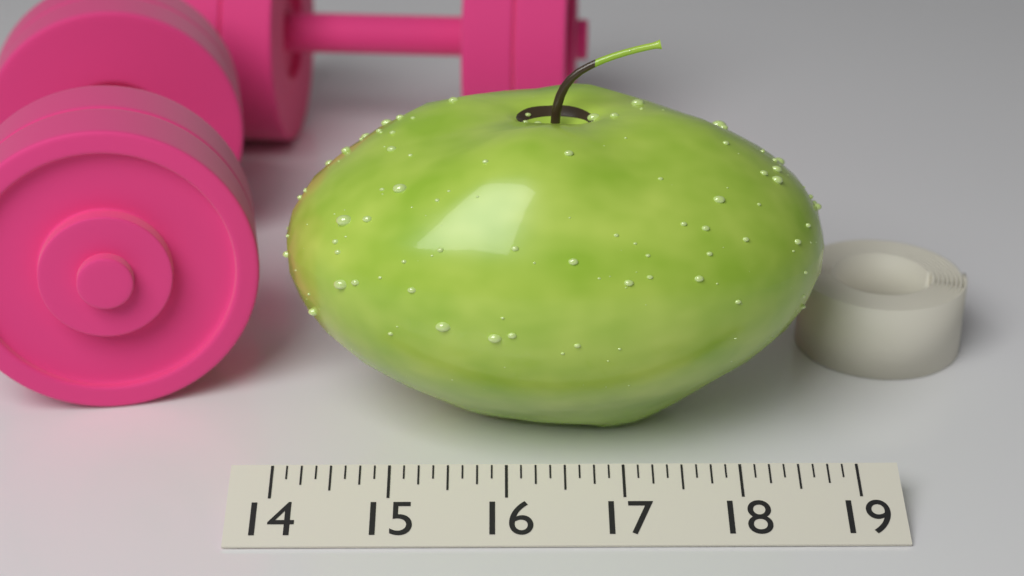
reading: 18.875 (no unit)
